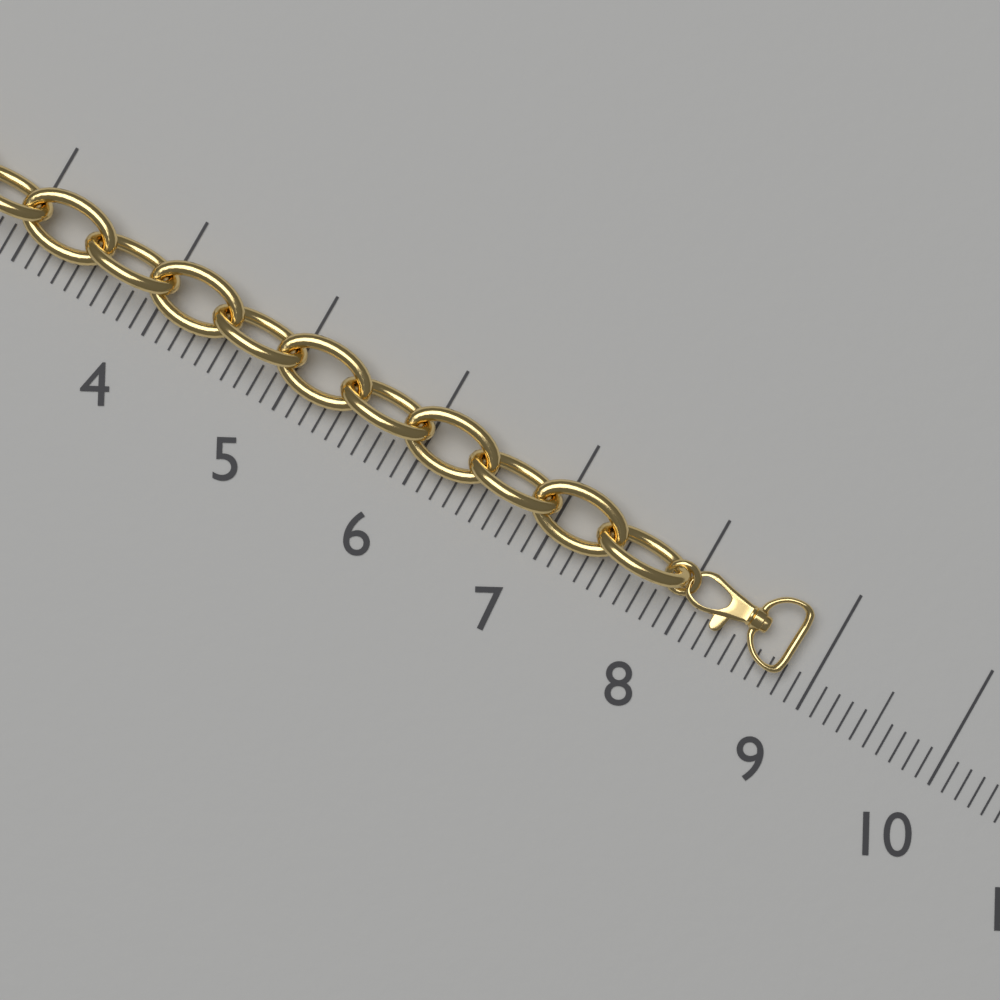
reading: 8.8 (no unit)
